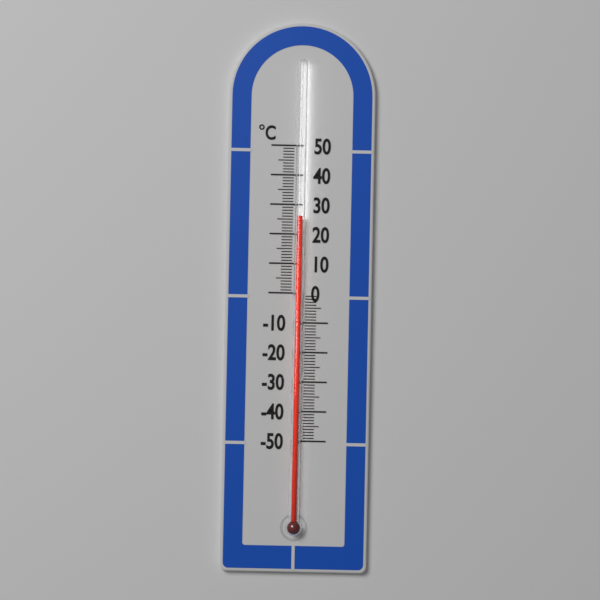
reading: 26 °C
